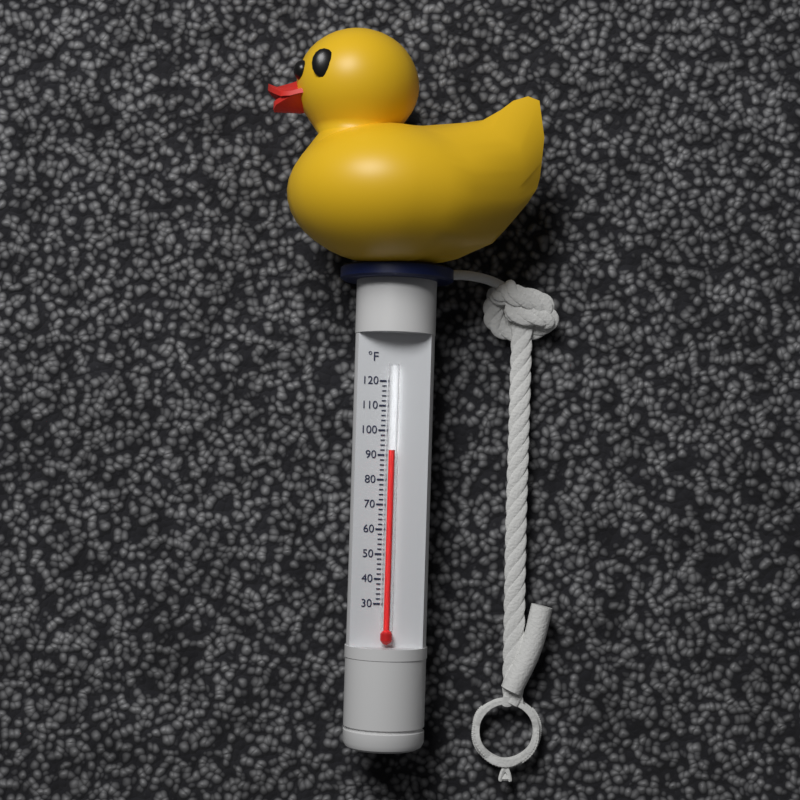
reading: 92 °F
